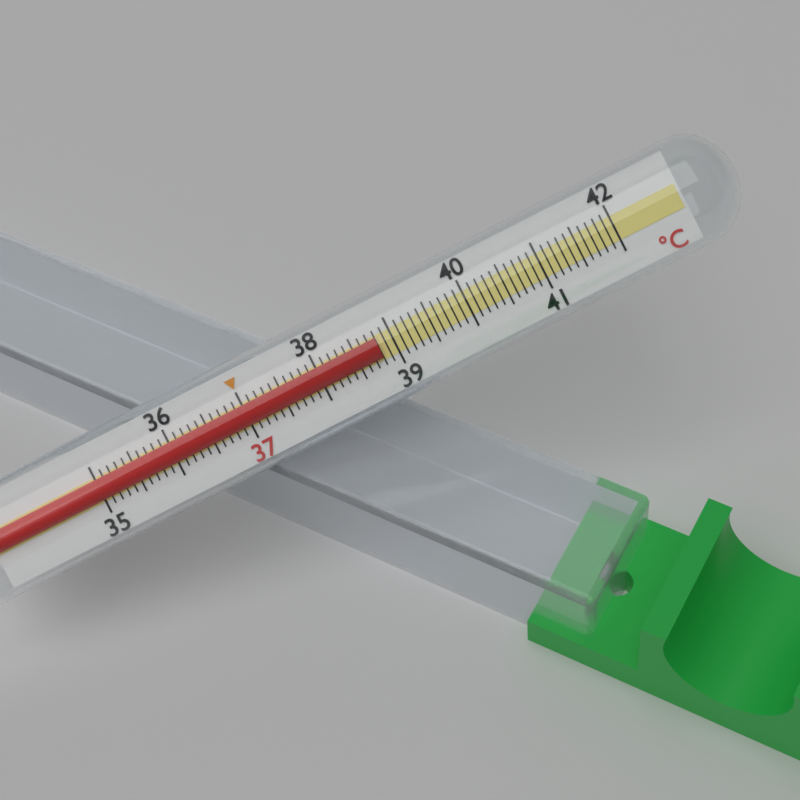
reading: 38.8 °C
